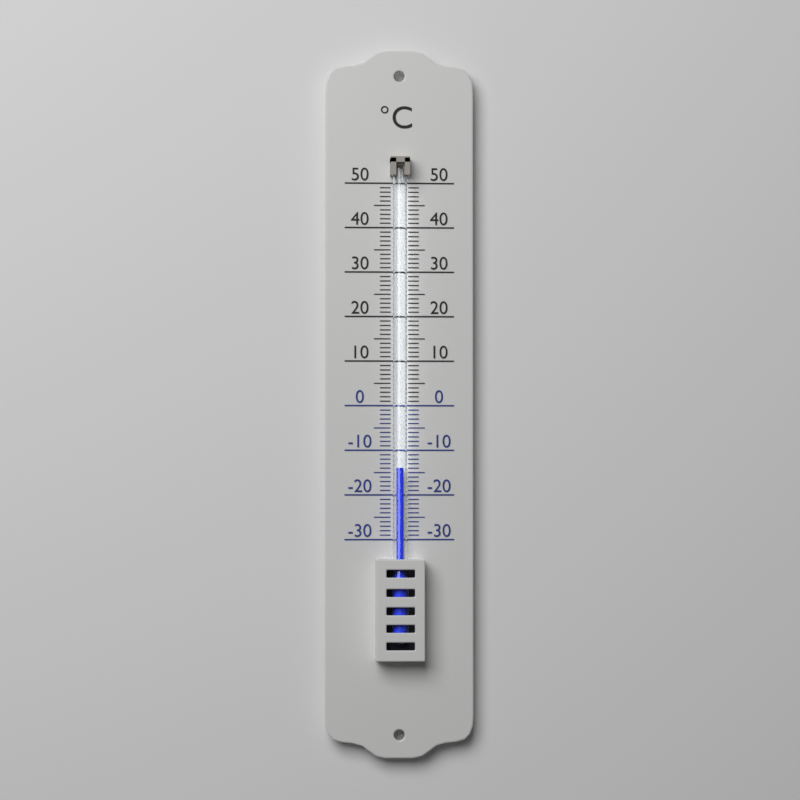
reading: -14 °C
